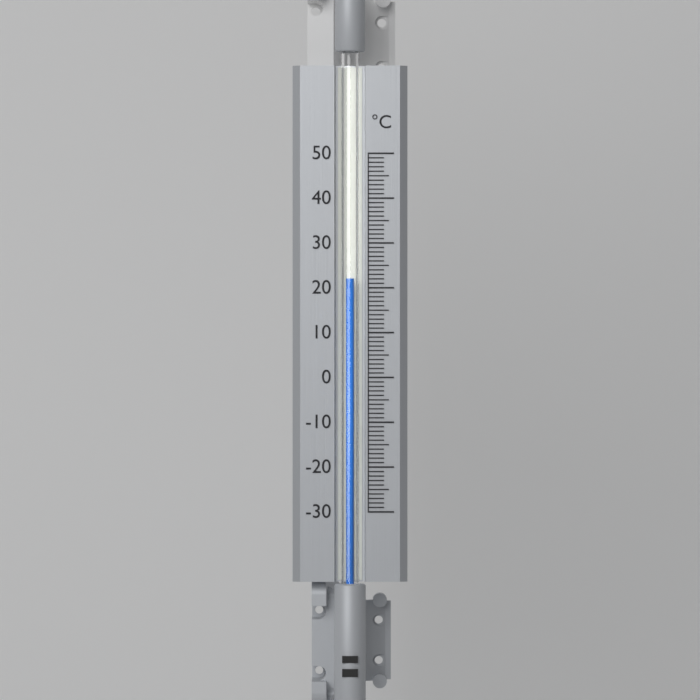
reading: 22 °C
